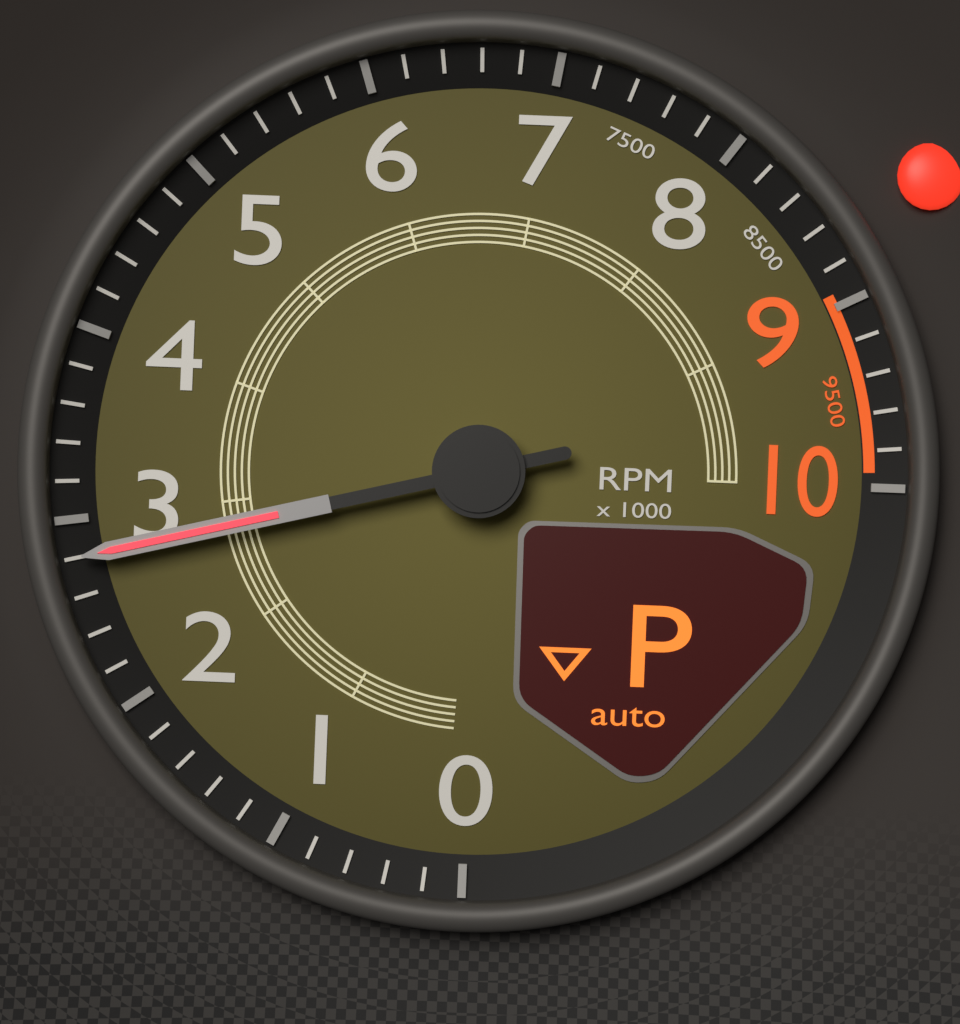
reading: 2800 RPM
